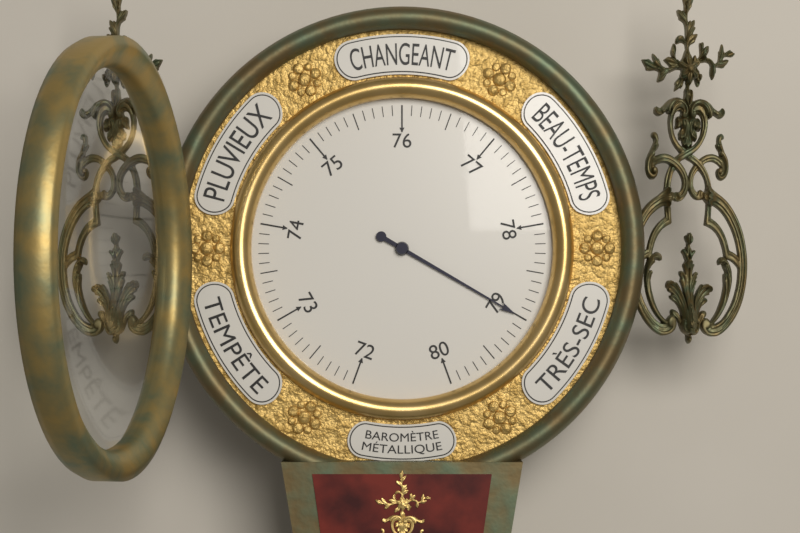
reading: 79.0 (no unit)
